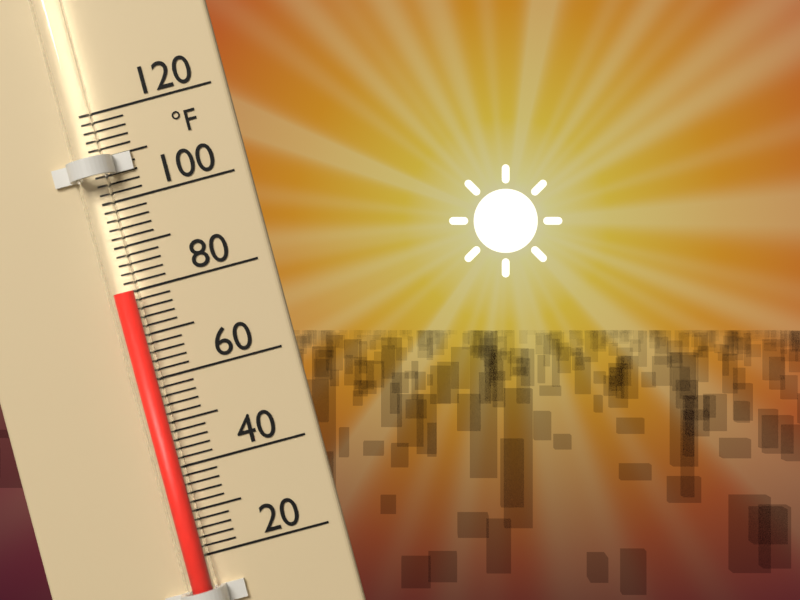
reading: 80 °F
